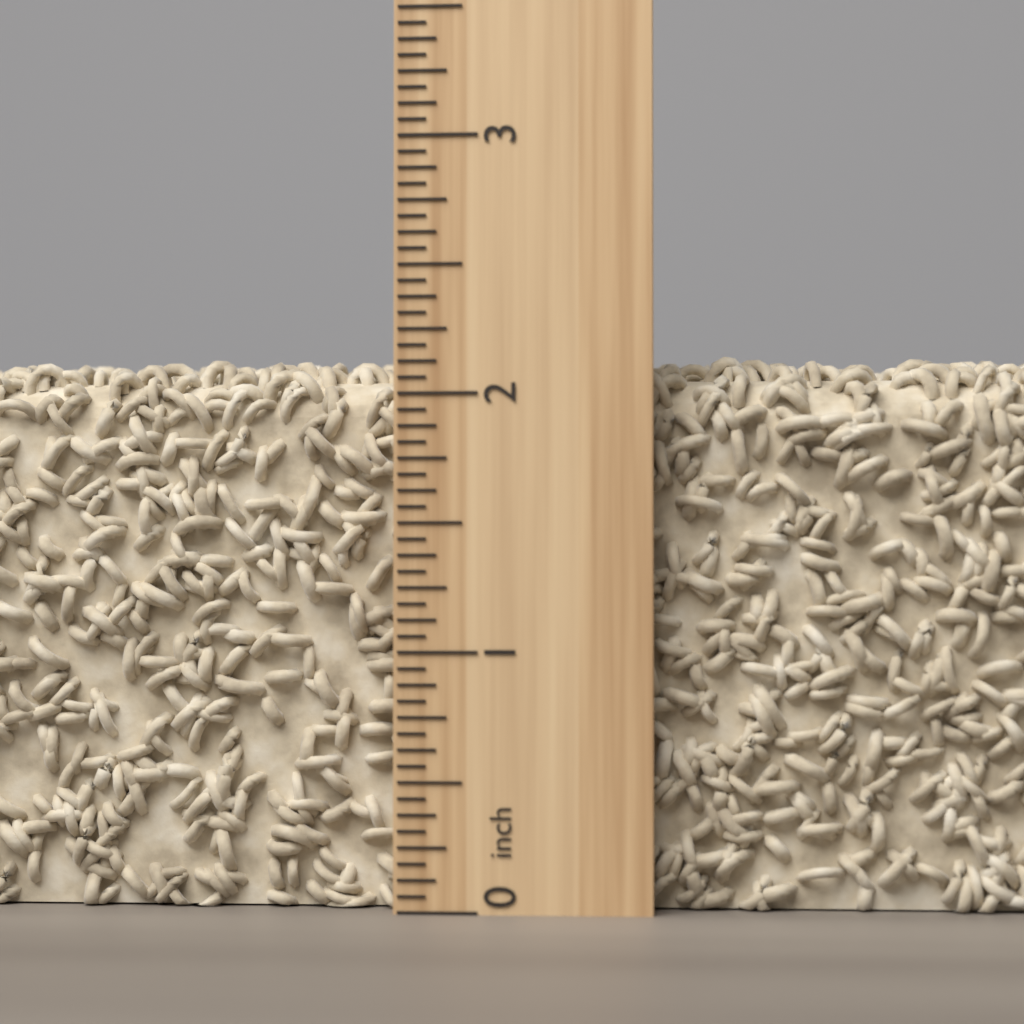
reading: 2.1875 inch
